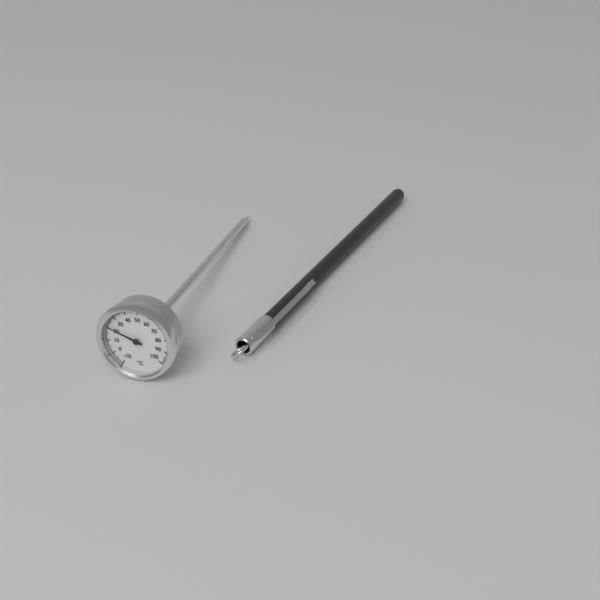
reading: 21 °C
